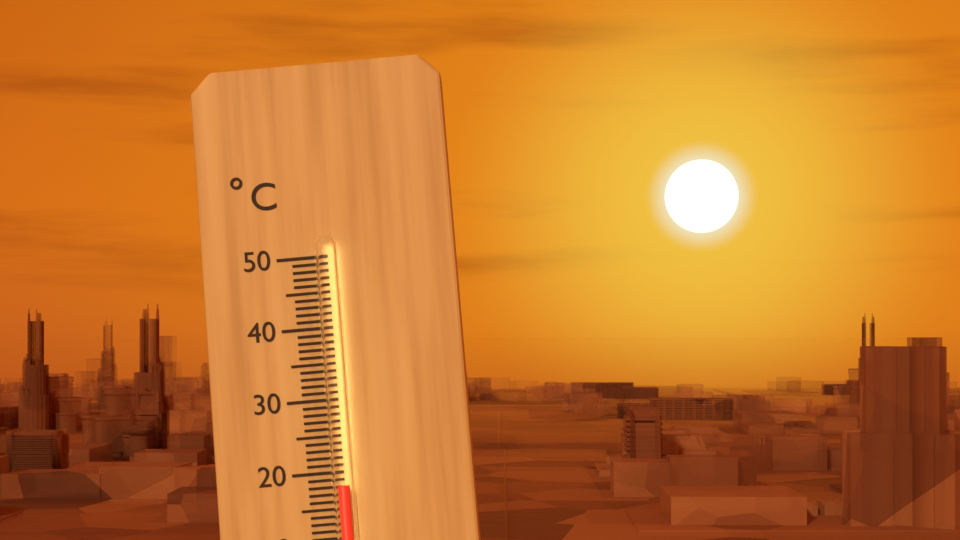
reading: 18 °C
